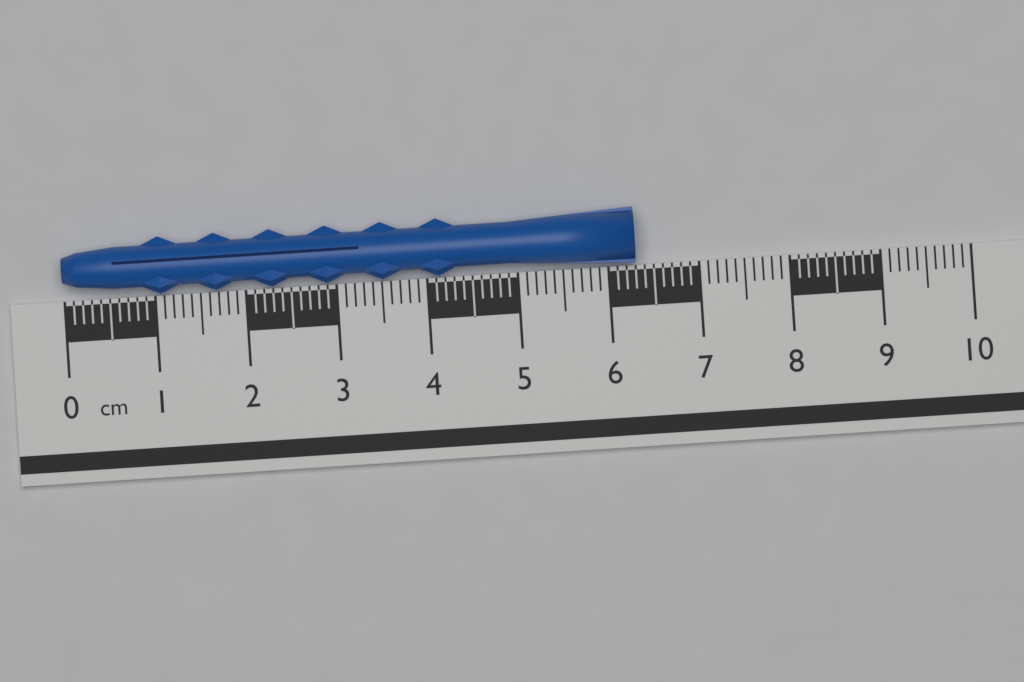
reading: 6.3 cm
